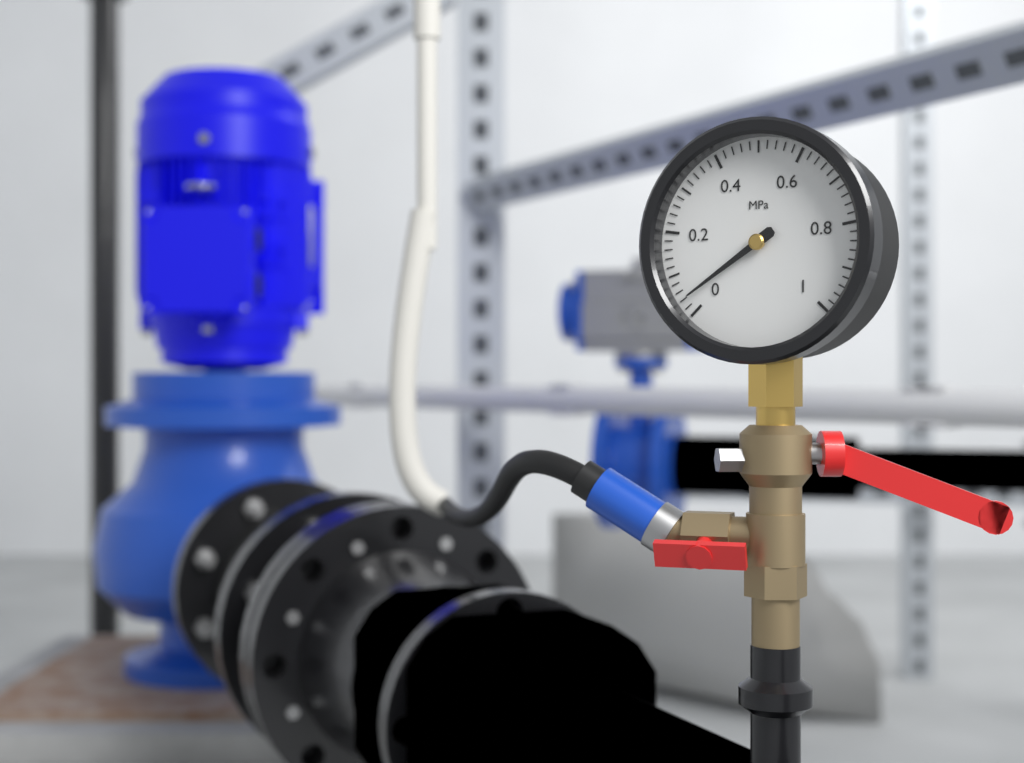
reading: 0.04 MPa
